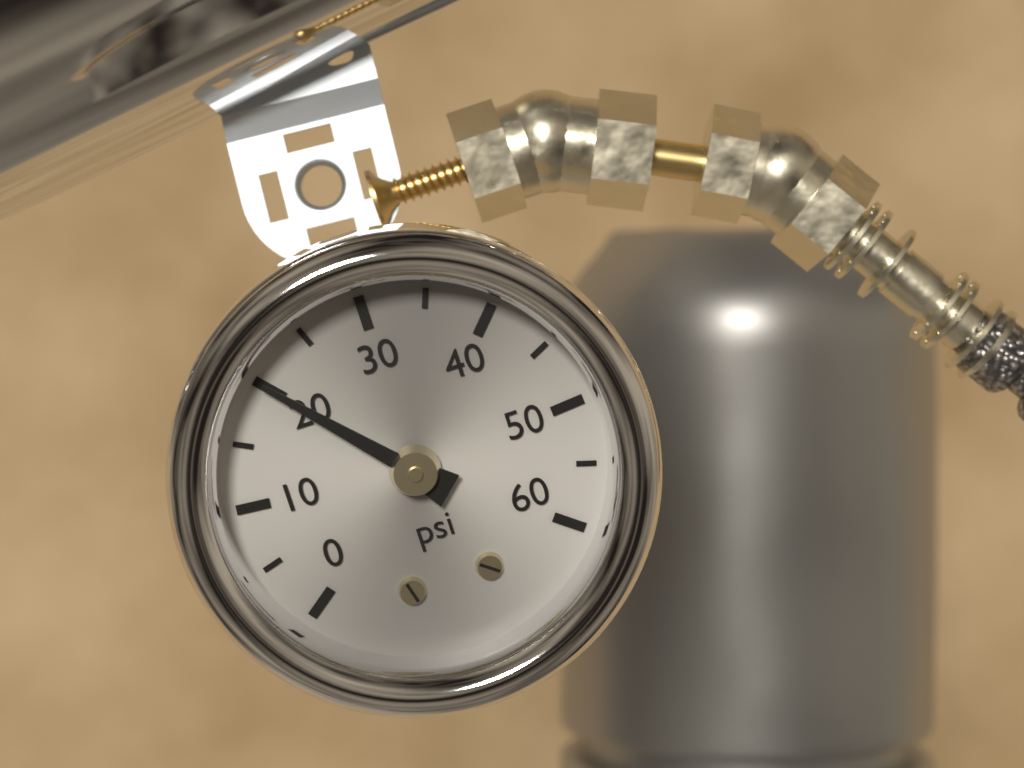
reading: 20 psi
